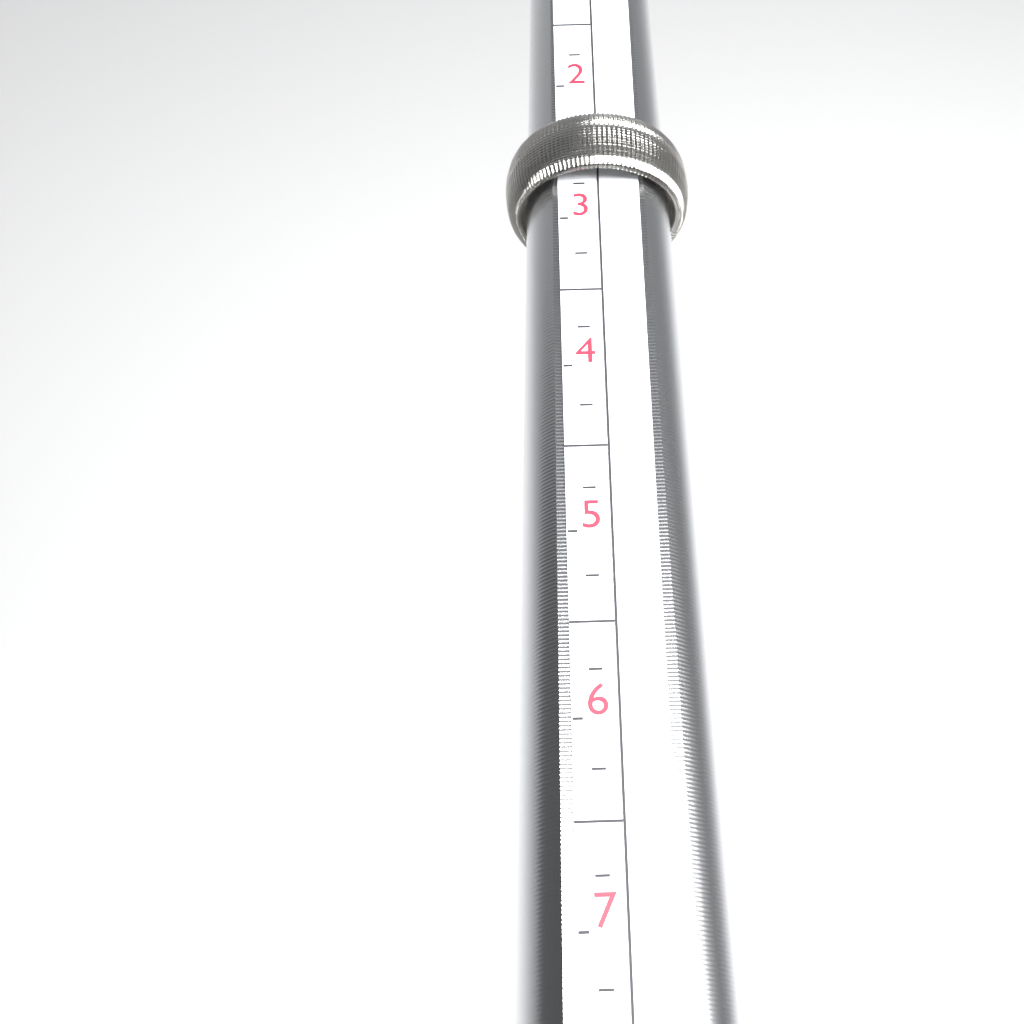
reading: 2.75 (no unit)
